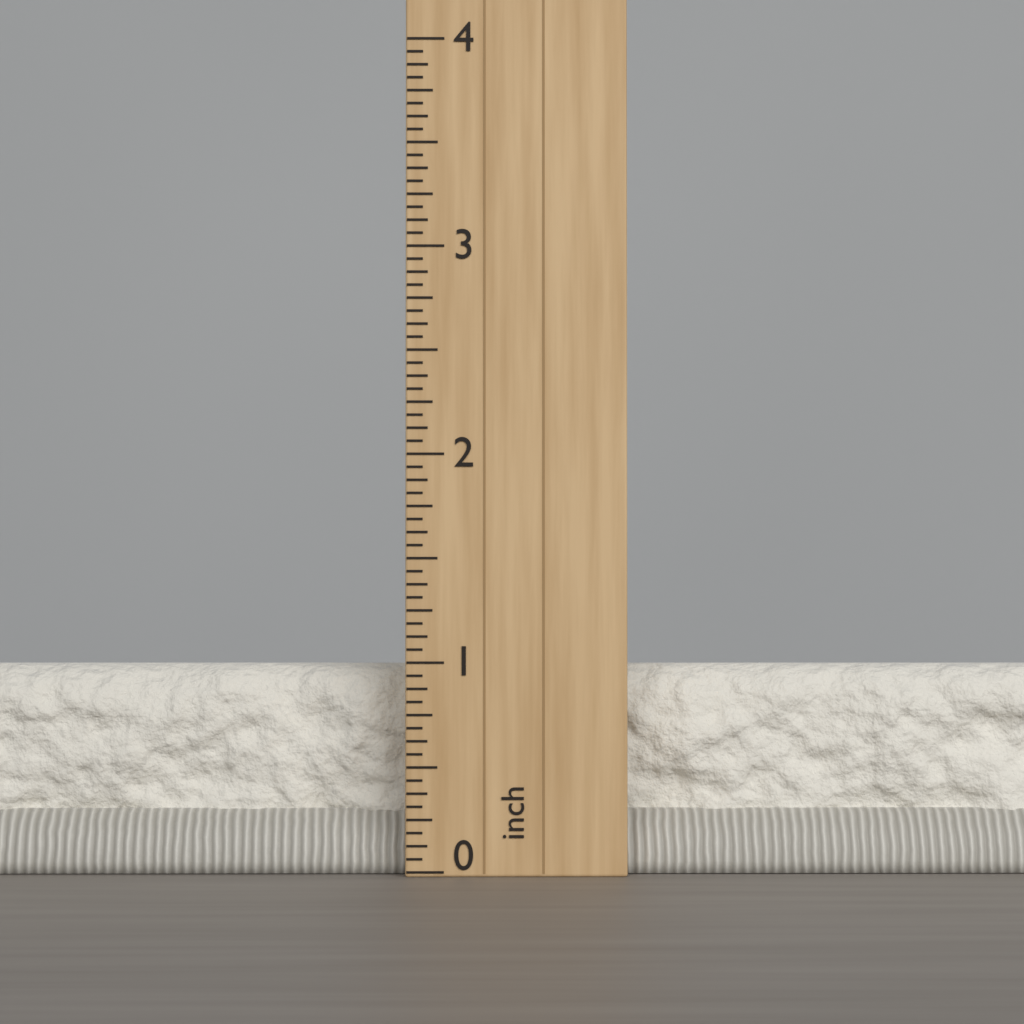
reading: 1.0000 inch
